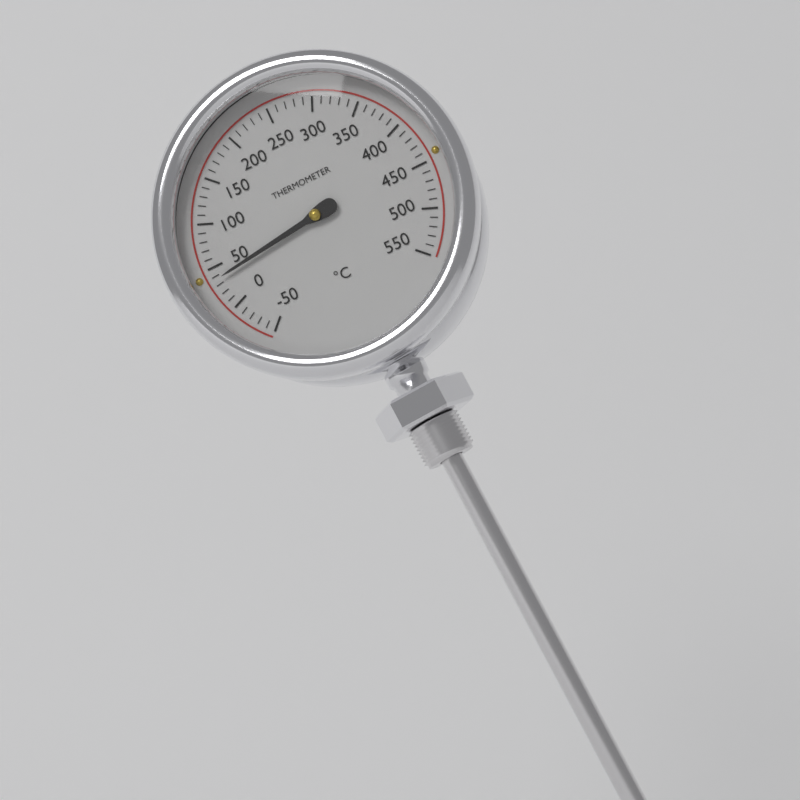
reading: 35 °C
